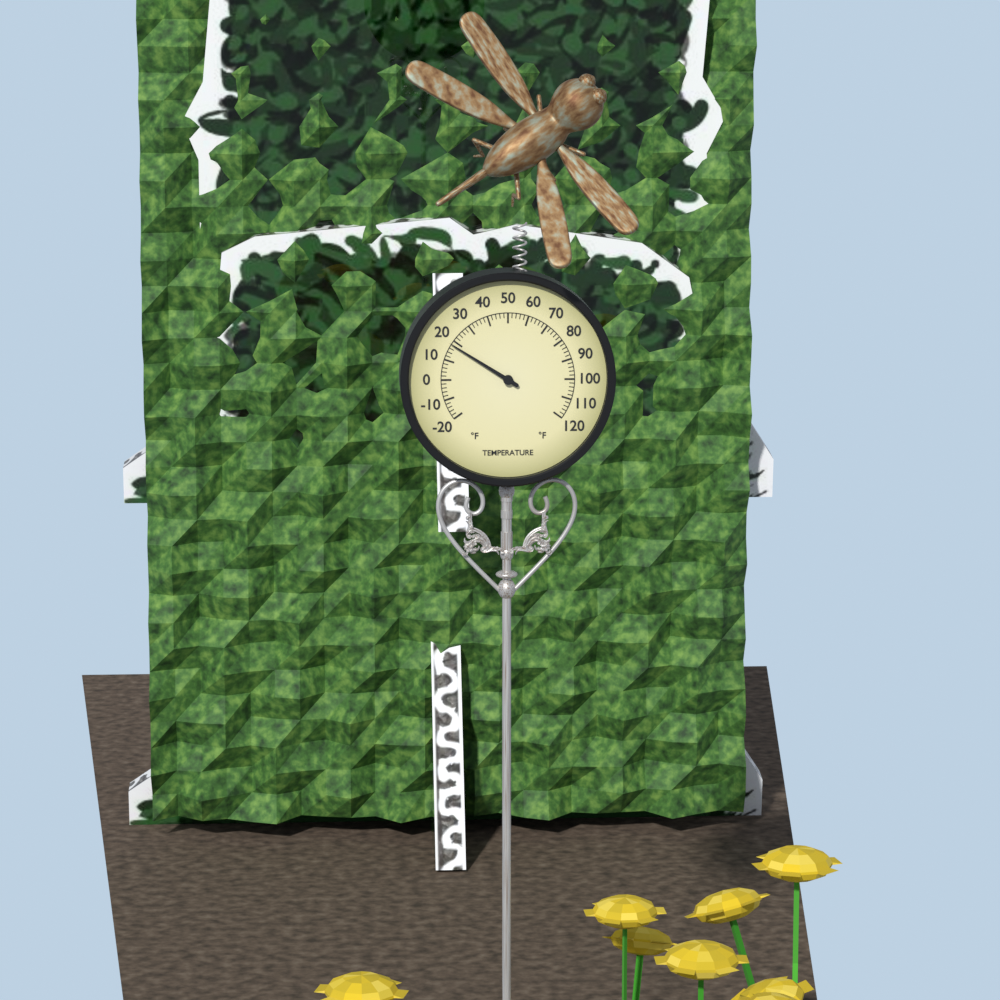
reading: 18 °F
